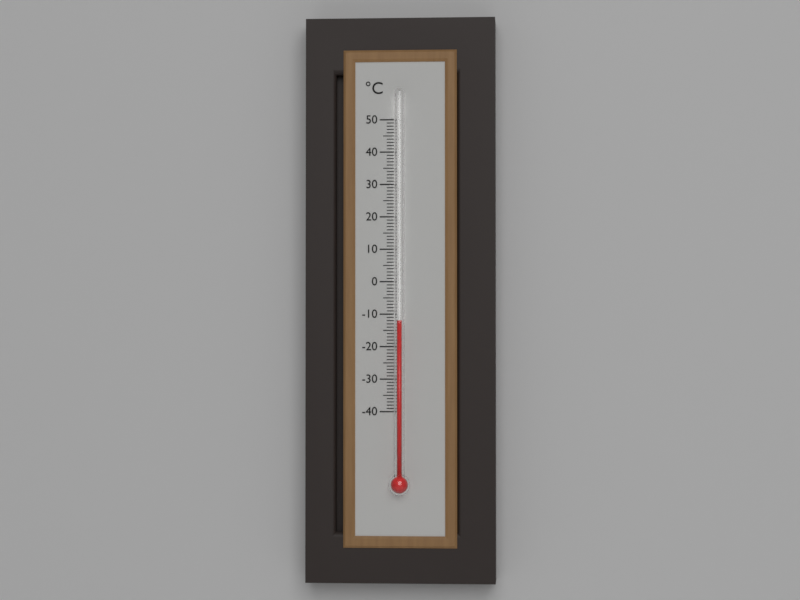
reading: -12 °C
